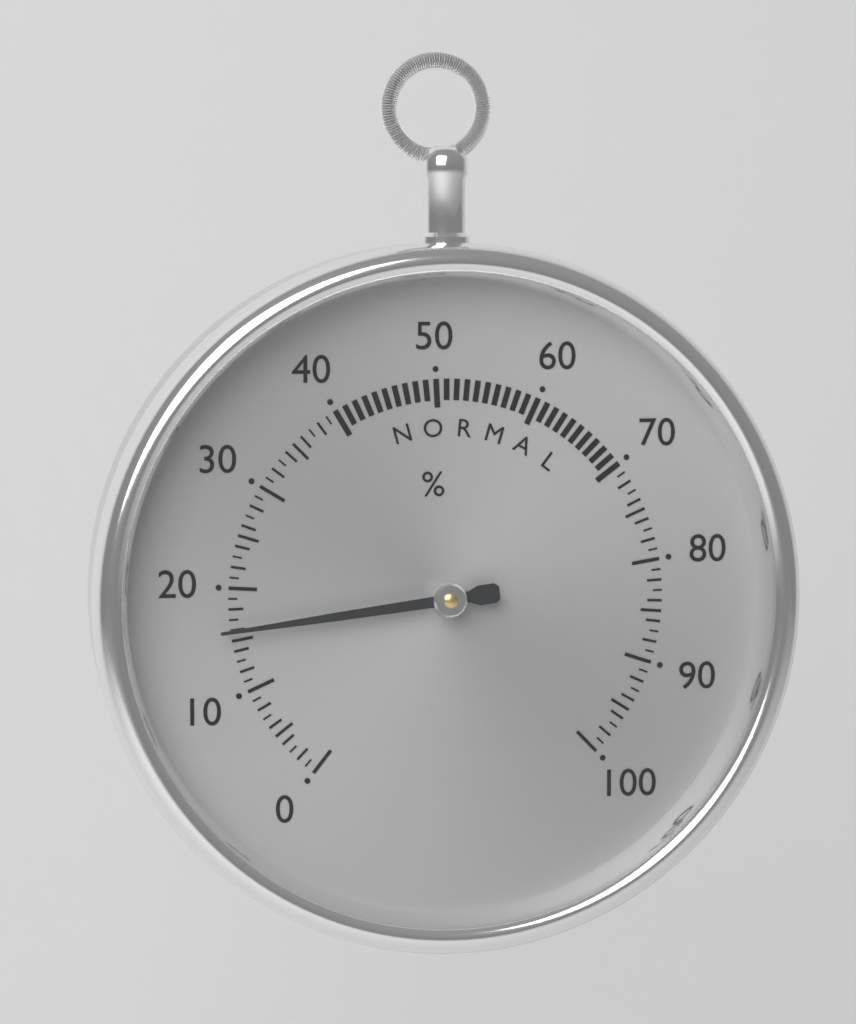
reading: 16 %
